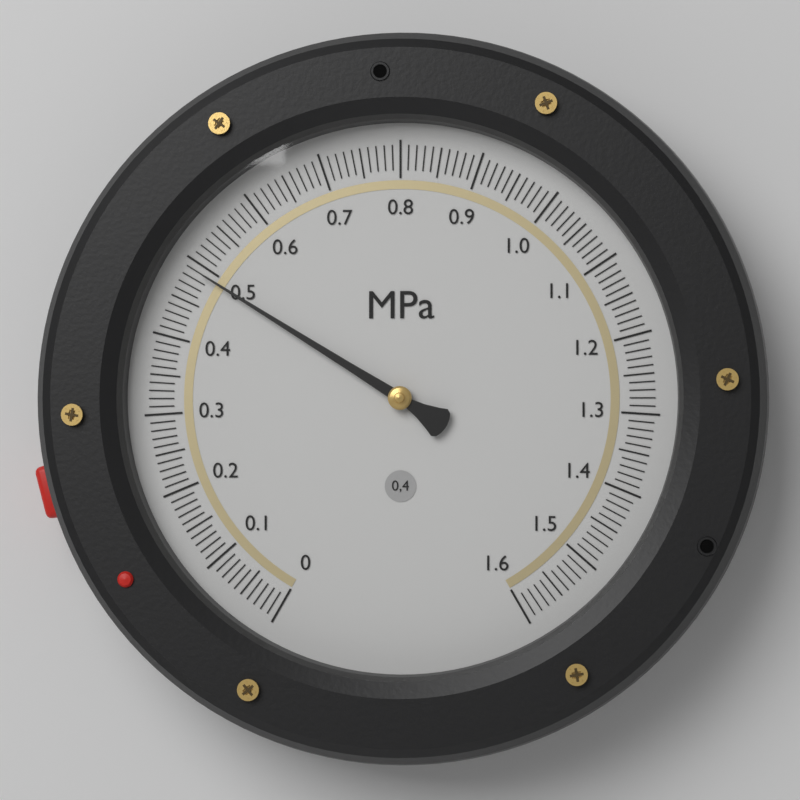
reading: 0.49 MPa
